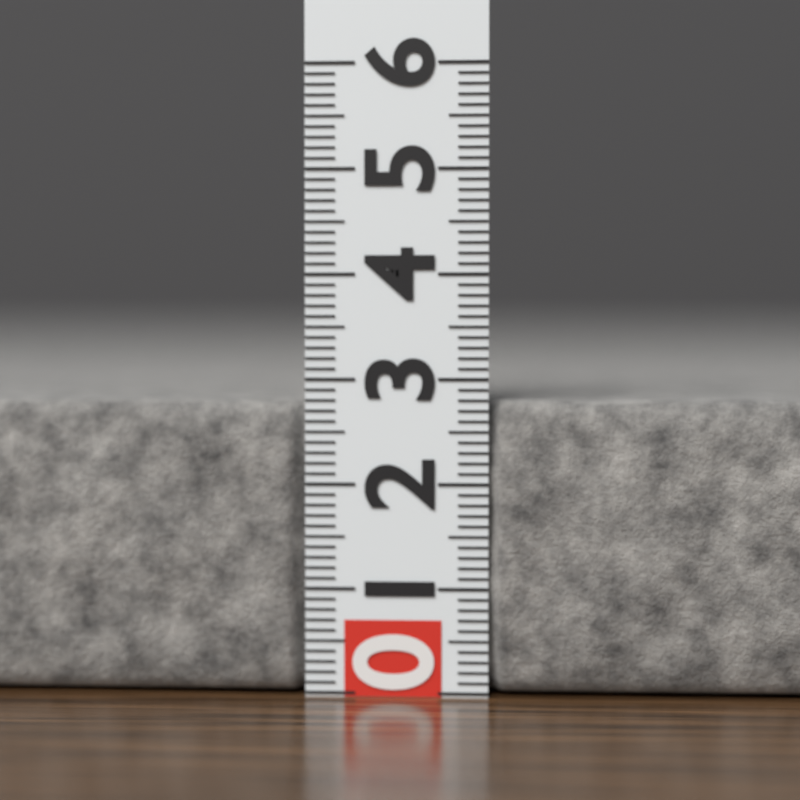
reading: 2.8 (no unit)
